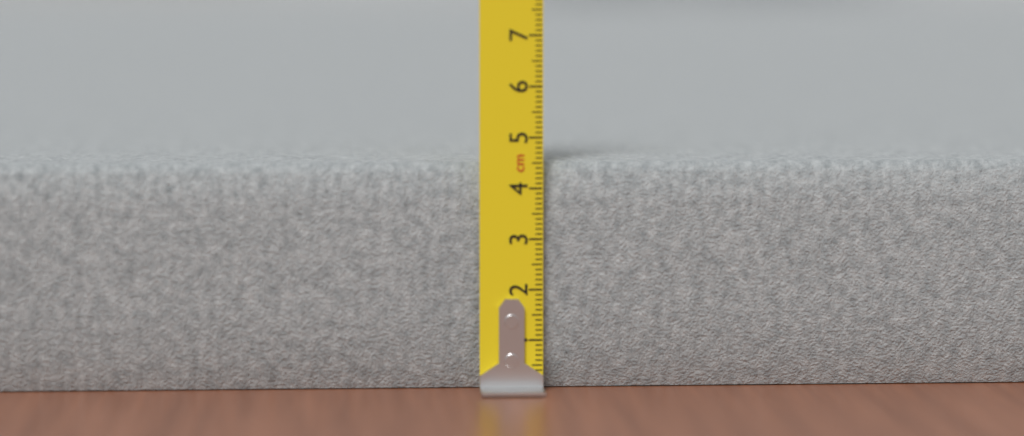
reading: 4.5 cm
